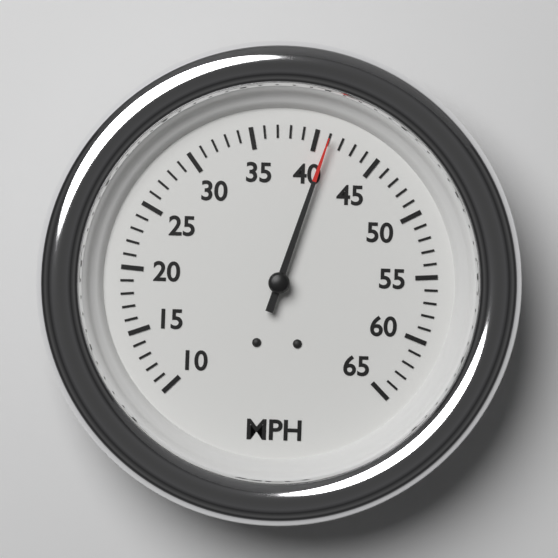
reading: 41 MPH
